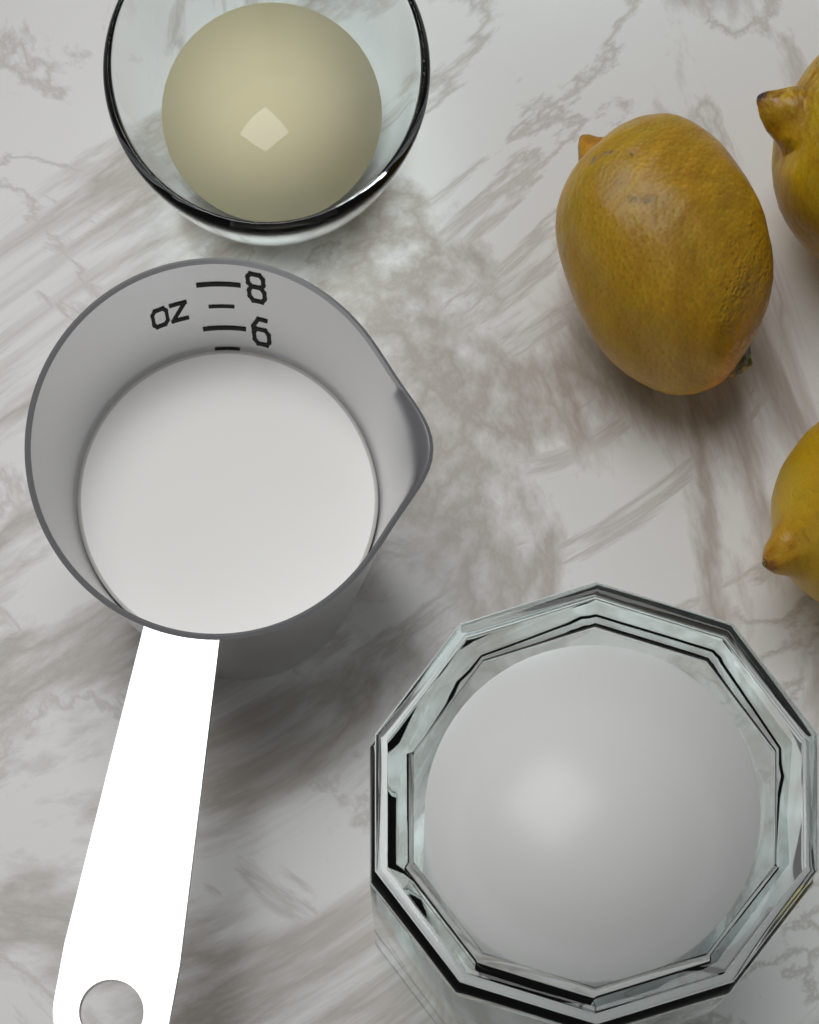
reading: 5 oz
